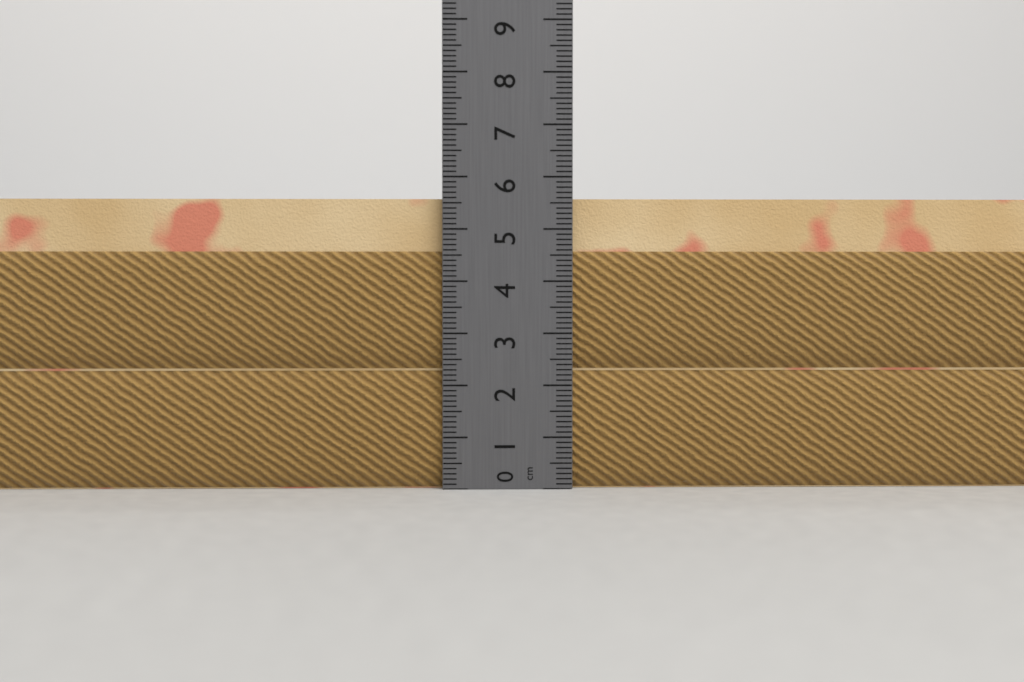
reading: 5.6 cm
